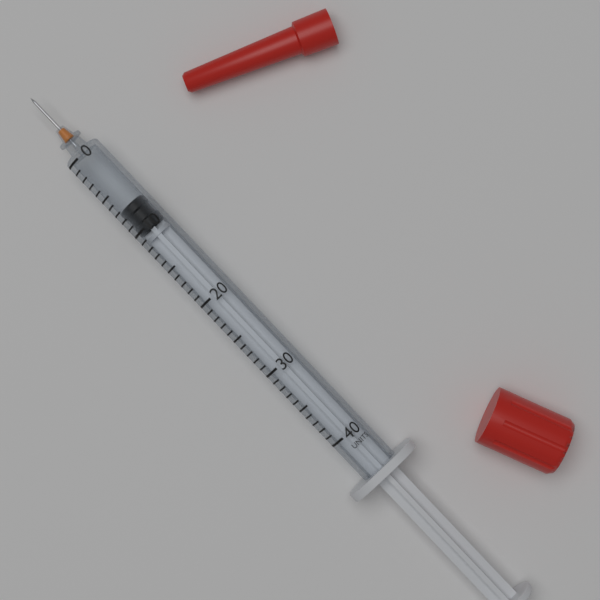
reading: 7 units
